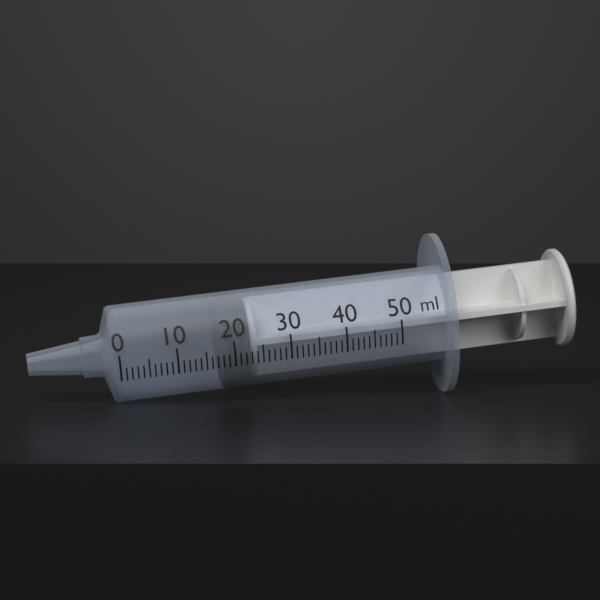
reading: 18 ml
